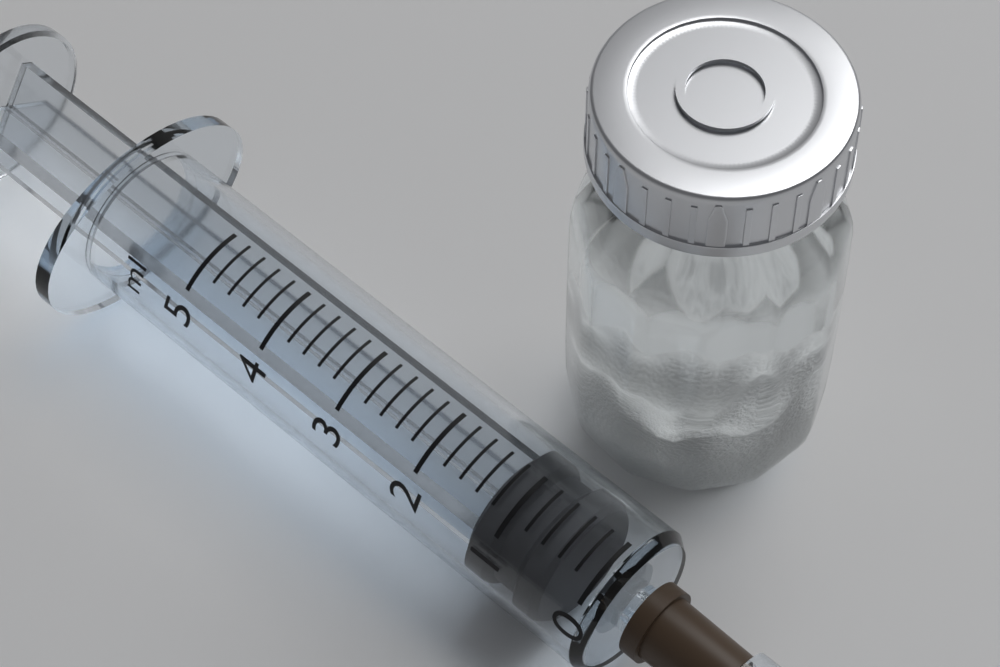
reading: 0.4 ml
